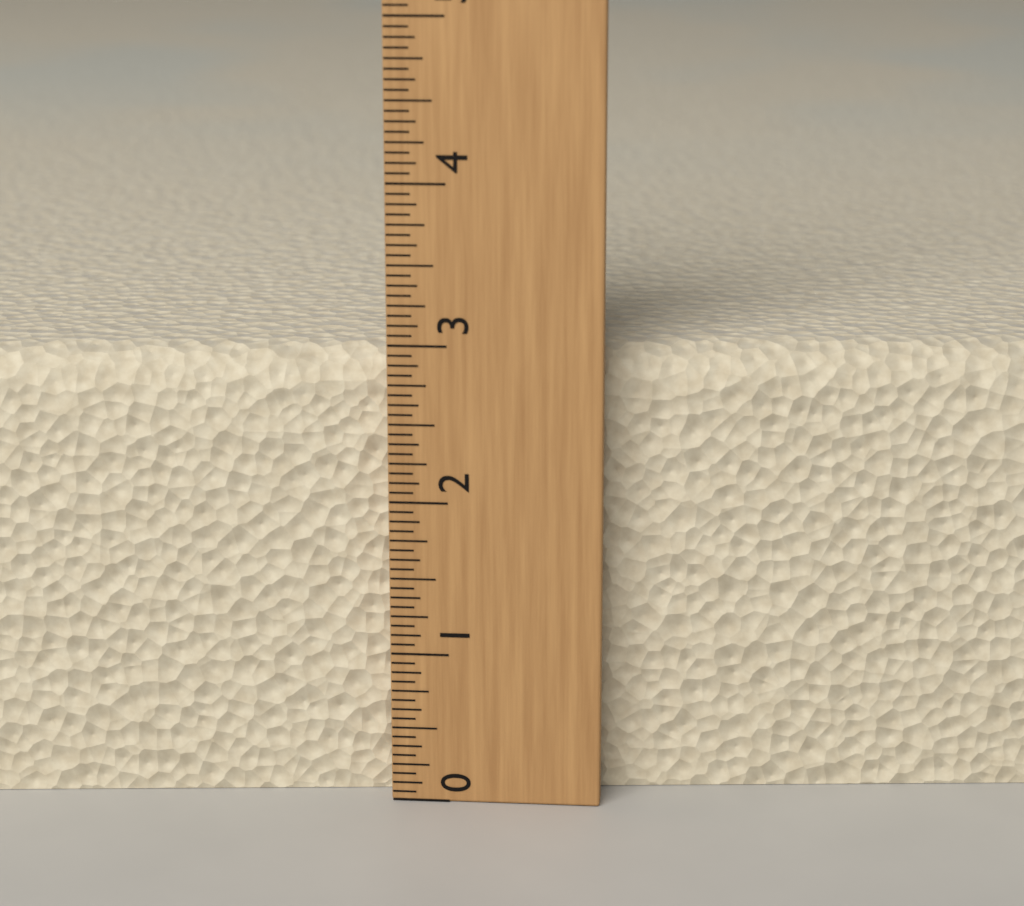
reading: 2.9375 (no unit)
